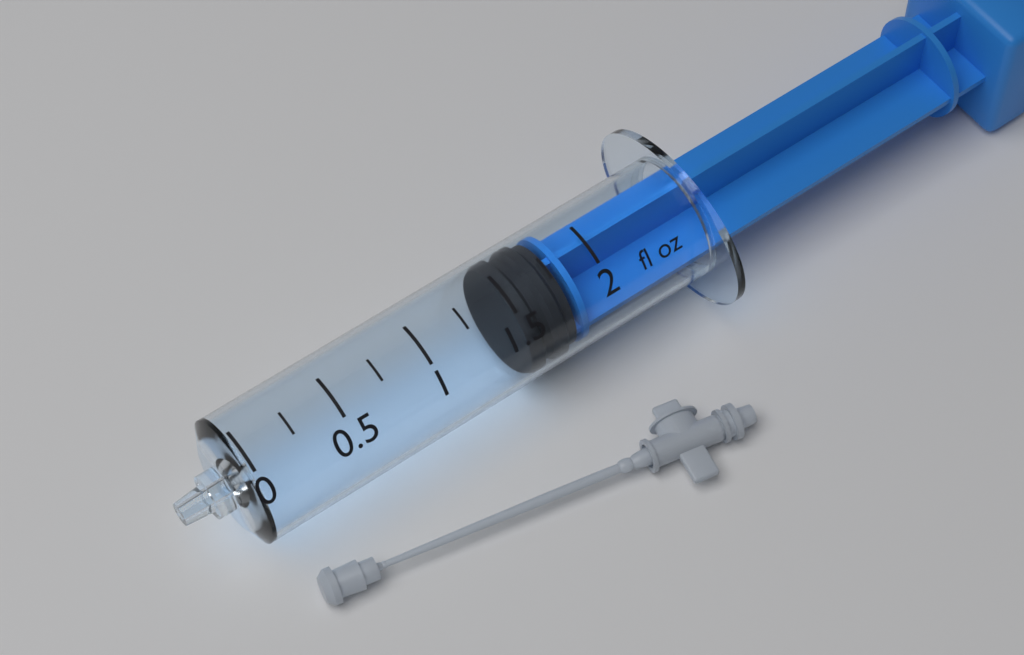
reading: 1.50 fl oz
